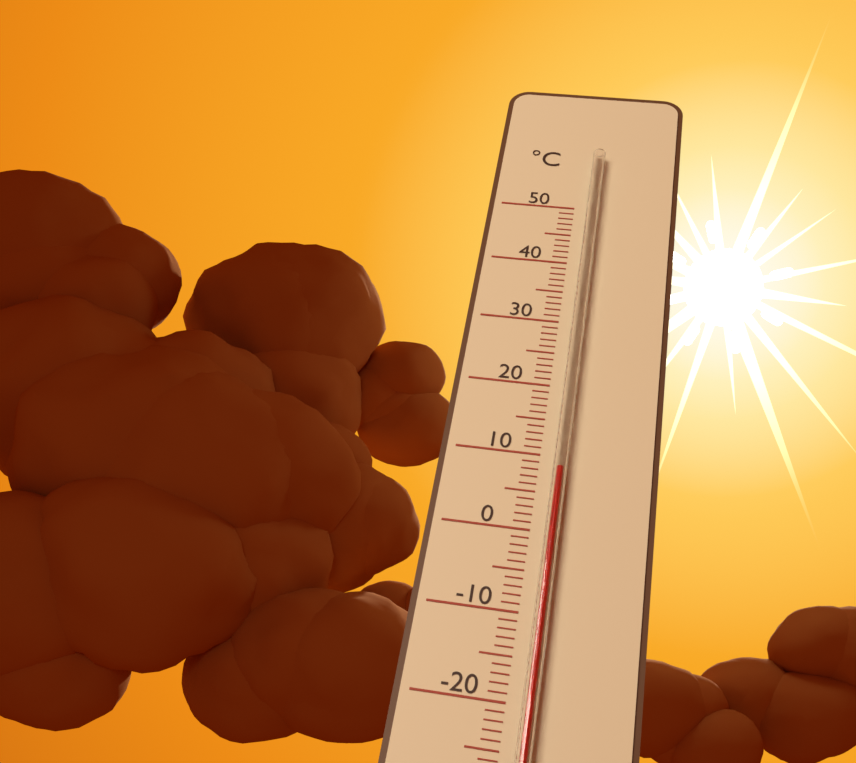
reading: 8 °C
